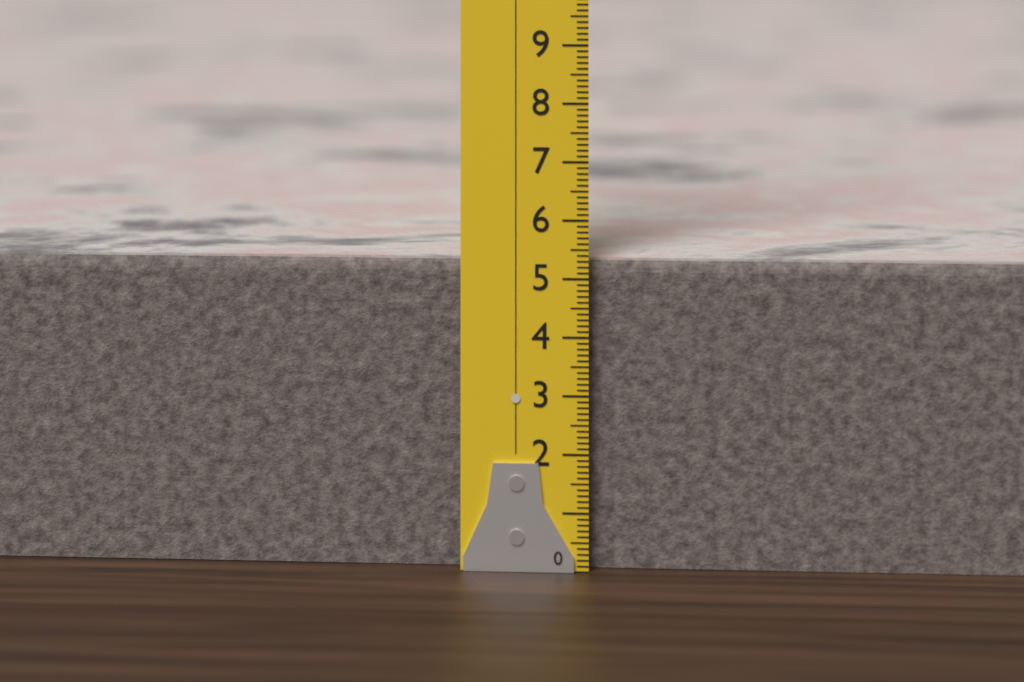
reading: 5.3 (no unit)
